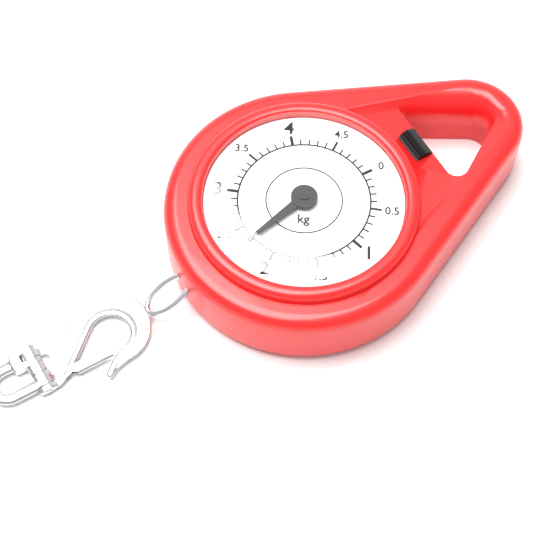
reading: 2.3 kg
